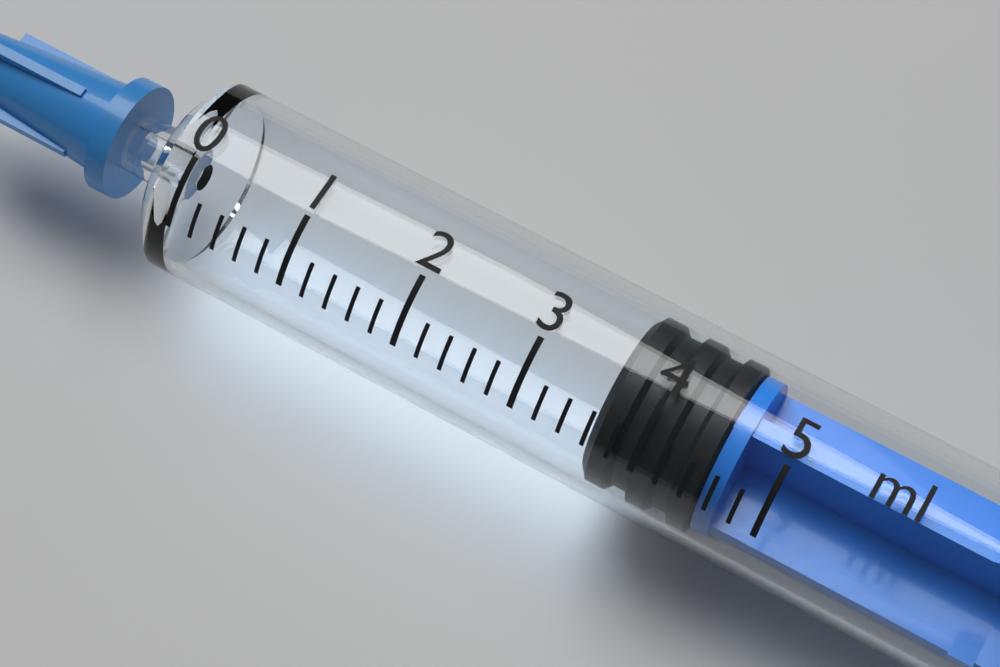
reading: 3.6 ml
